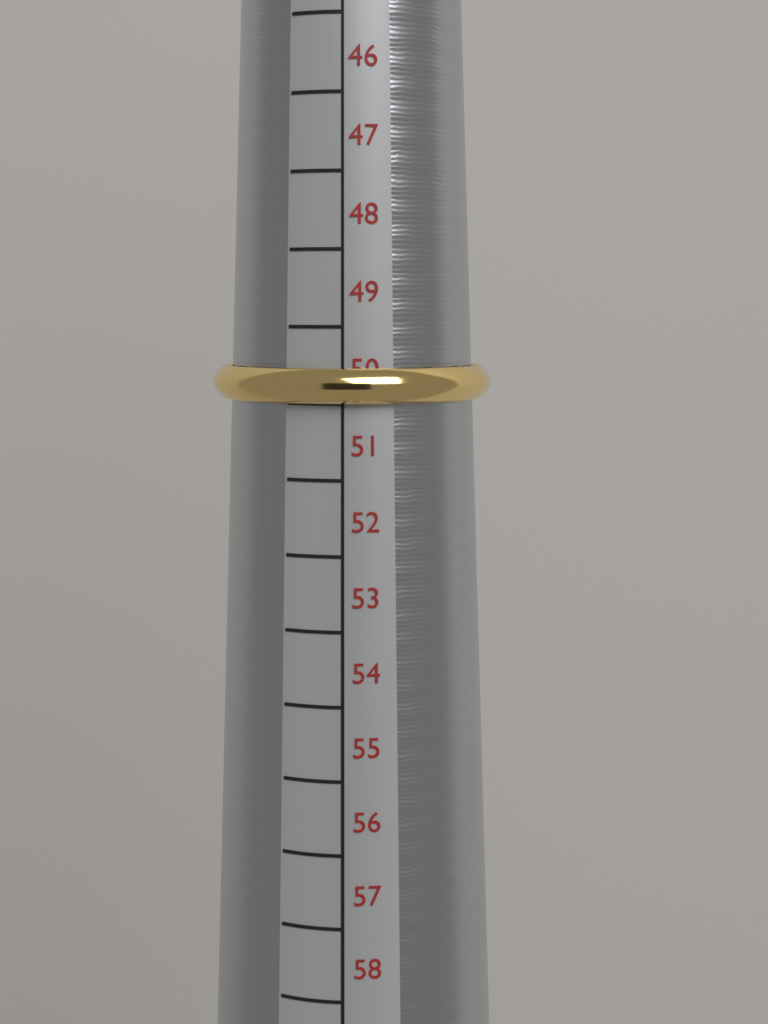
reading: 50 mm
